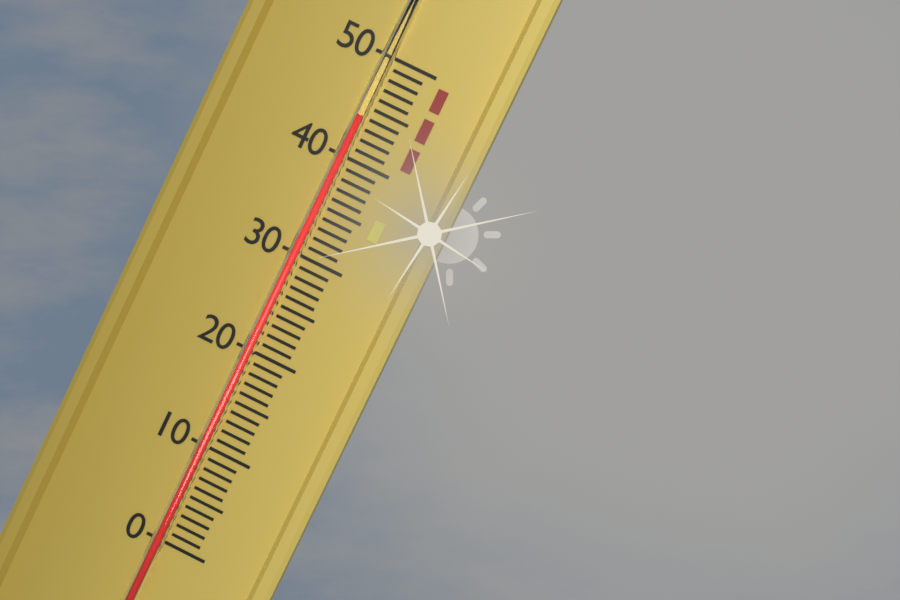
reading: 44 (no unit)
